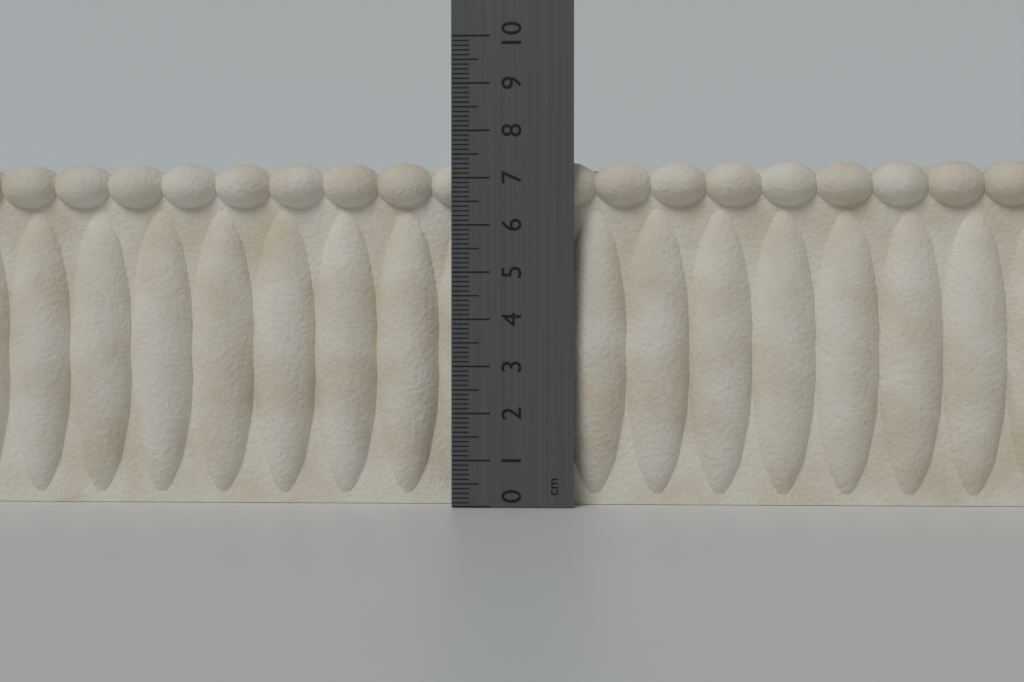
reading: 7.4 cm
